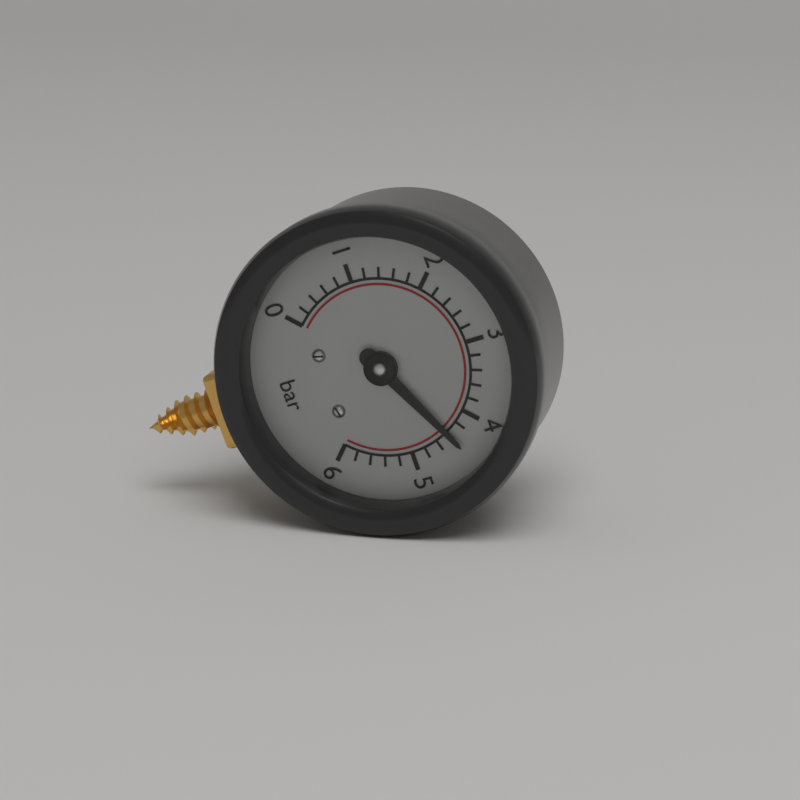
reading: 4.4 bar
